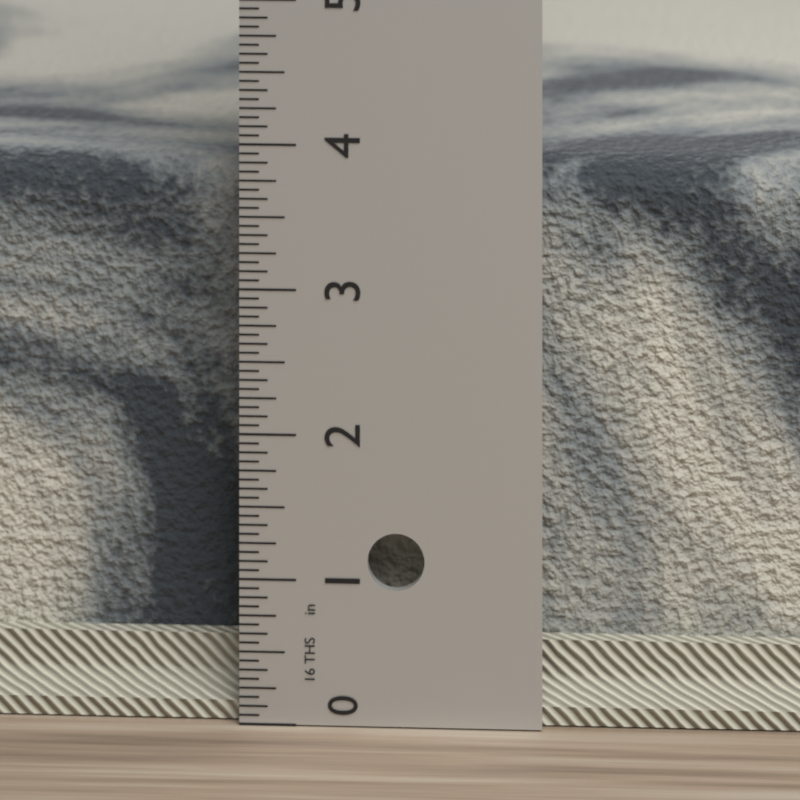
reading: 3.8125 in
